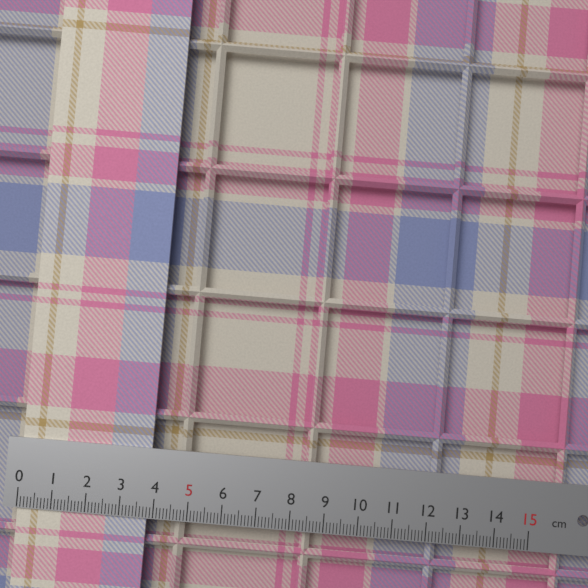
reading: 3.8 cm
